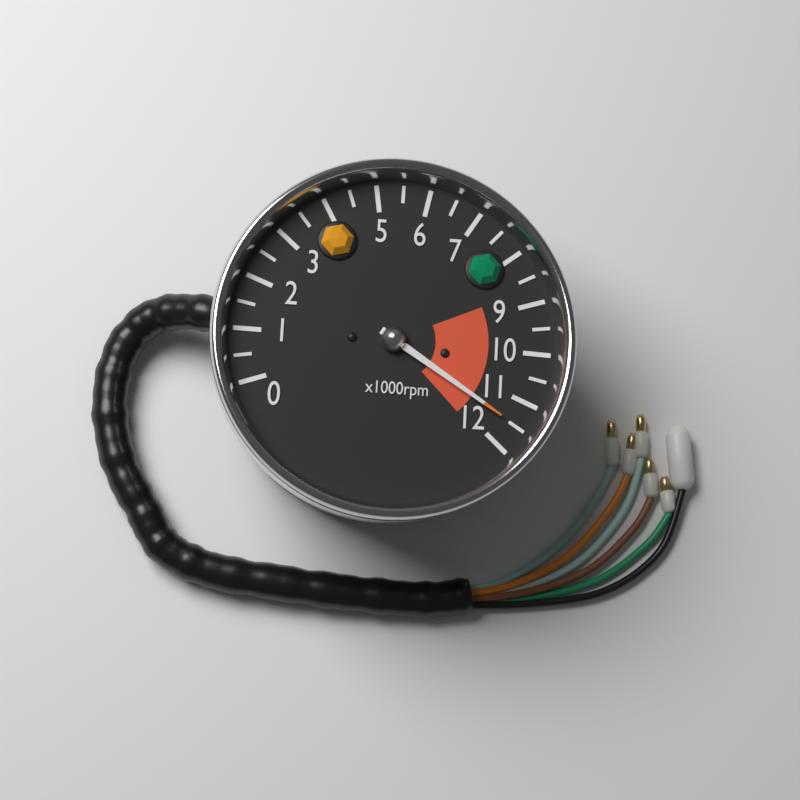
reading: 11500 rpm
